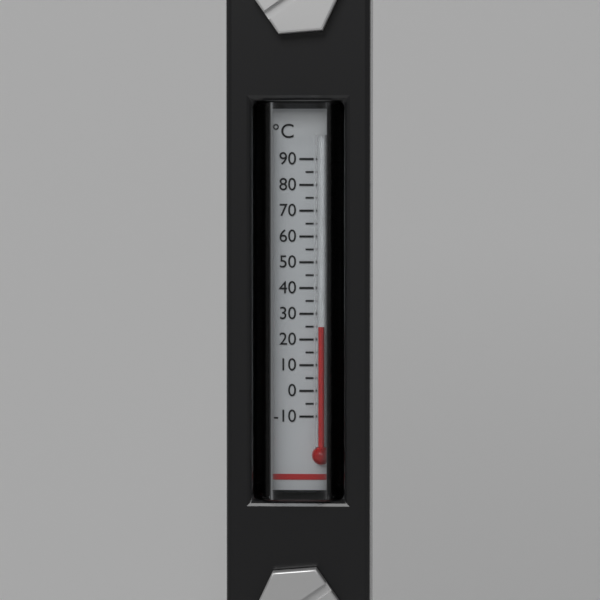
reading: 25 °C
